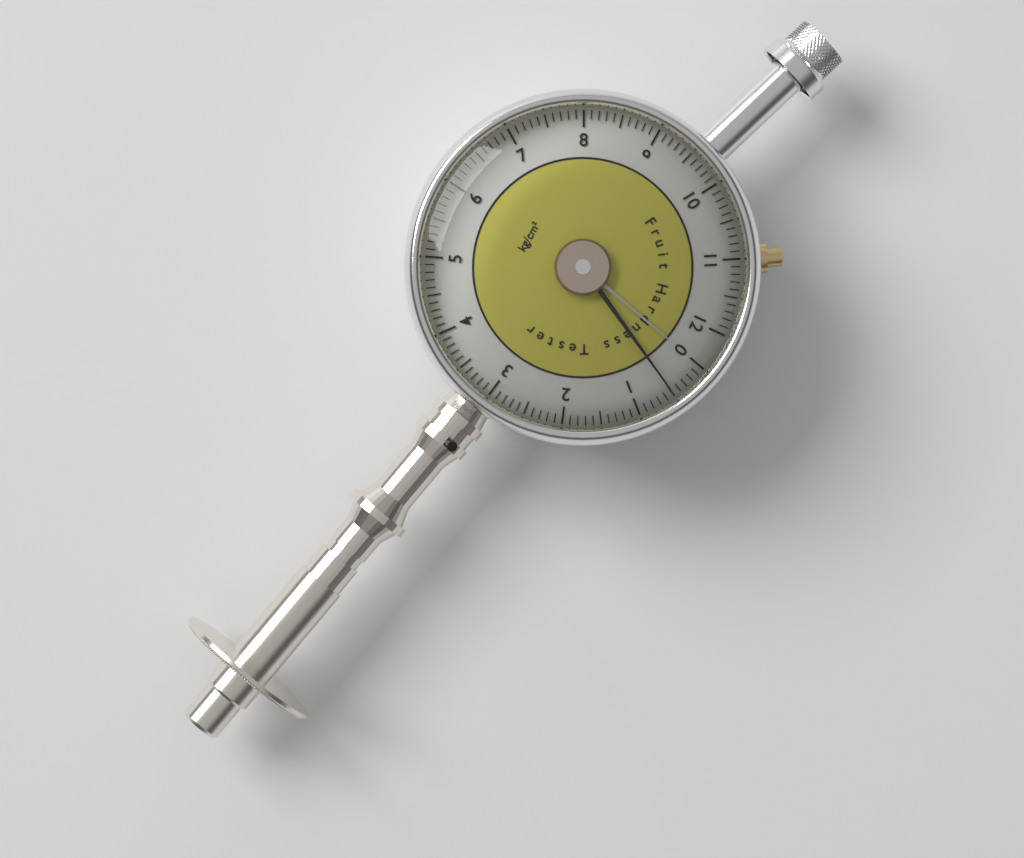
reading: 0.5 kg/cm²
